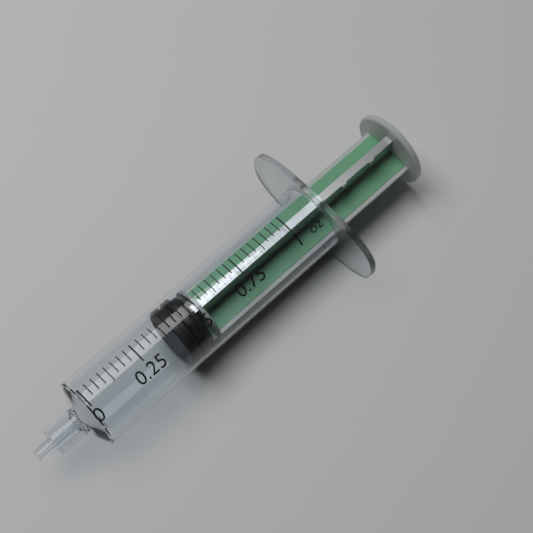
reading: 0.40625 oz
